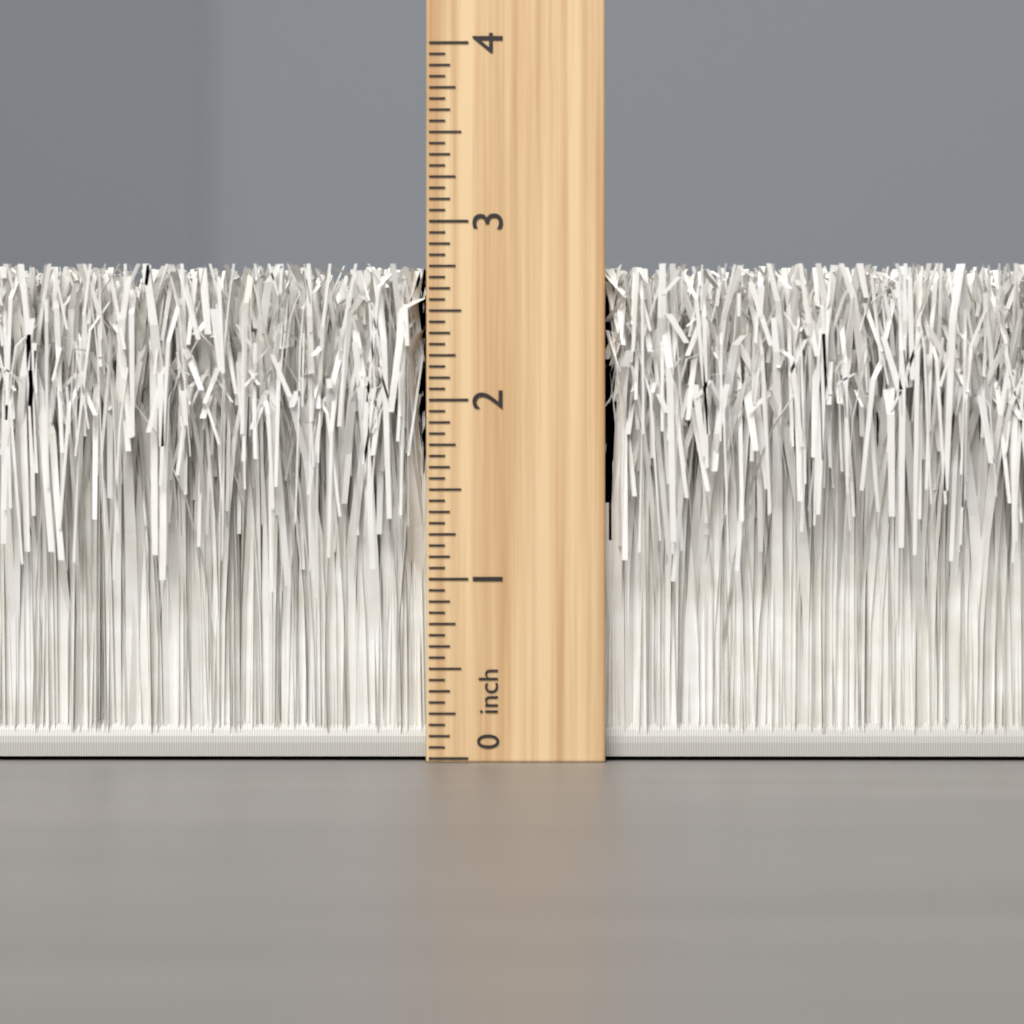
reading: 2.7500 inch
